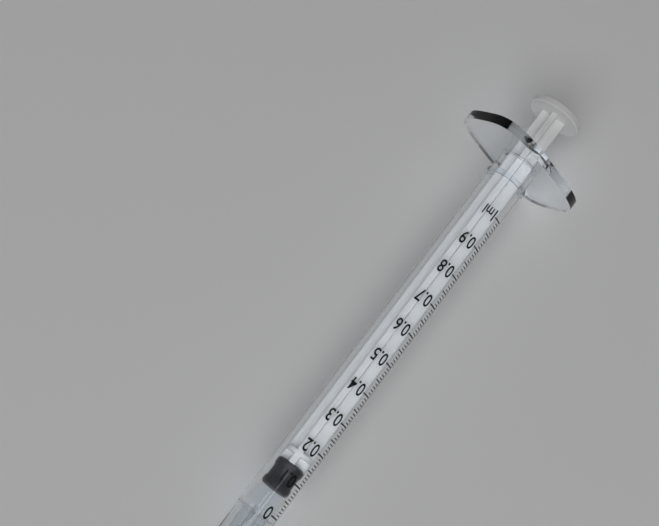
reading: 0.06 ml
